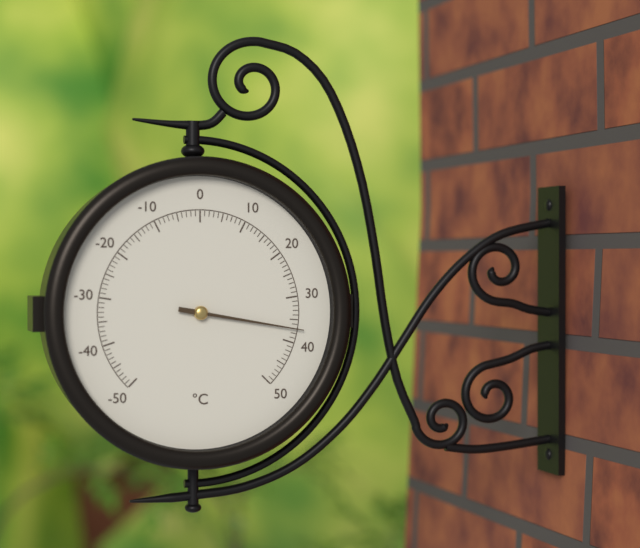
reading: 37 °C
